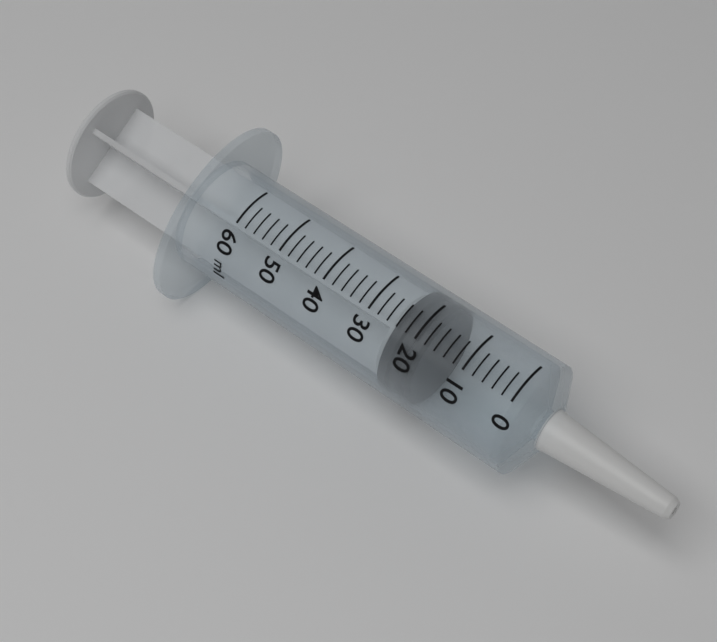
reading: 18 ml
